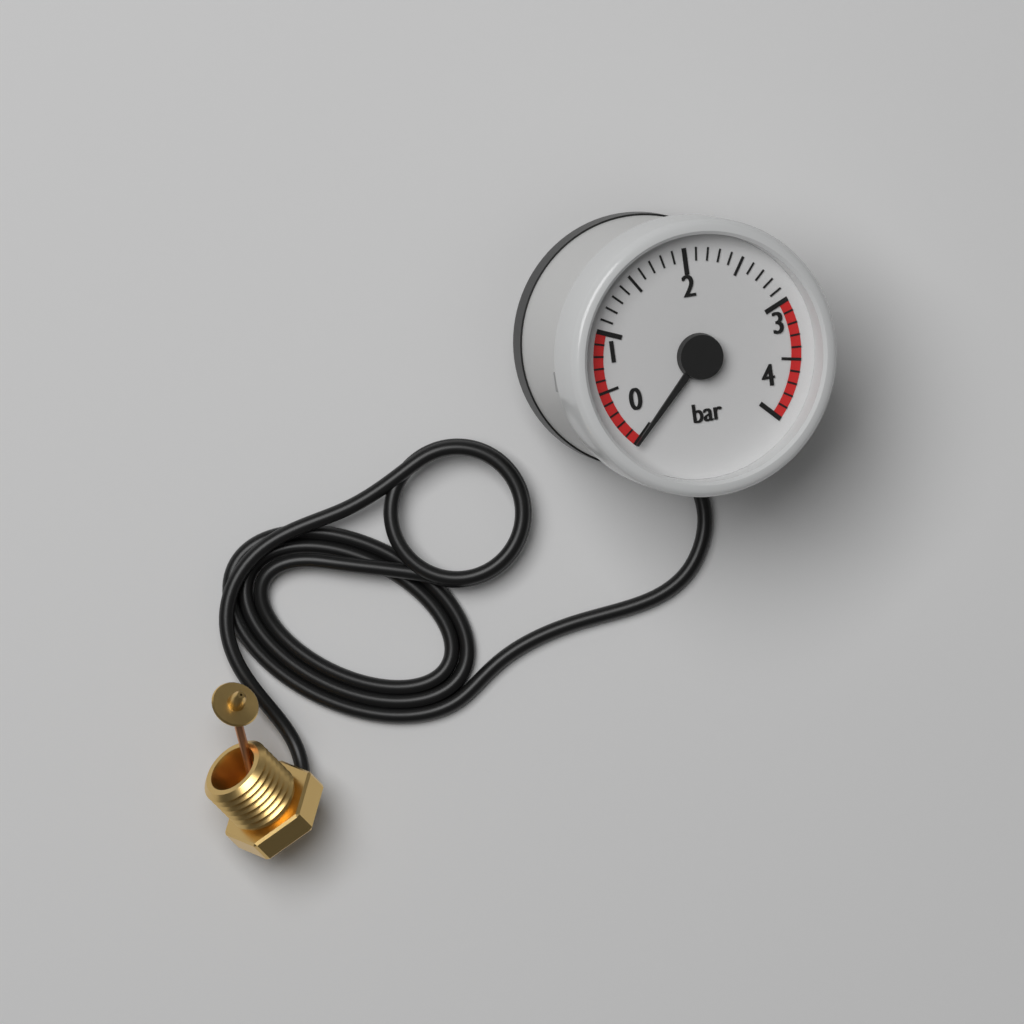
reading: 0.0 bar
